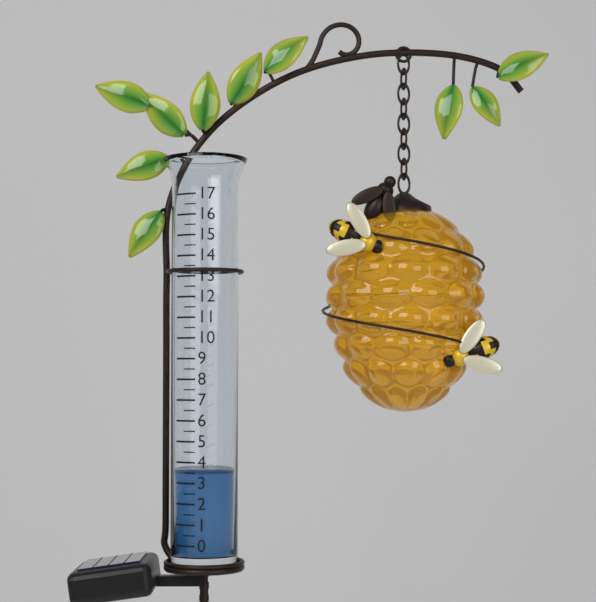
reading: 3.5 (no unit)
